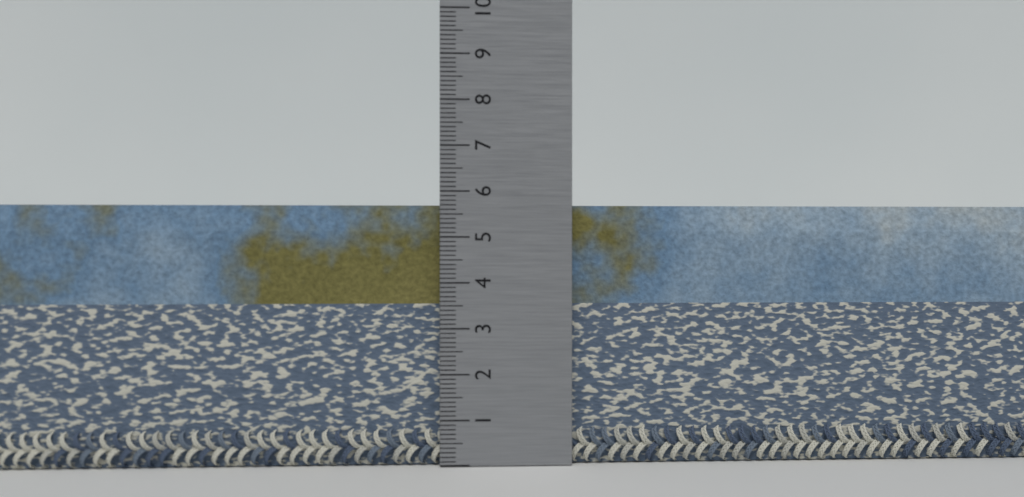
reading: 5.7 (no unit)
